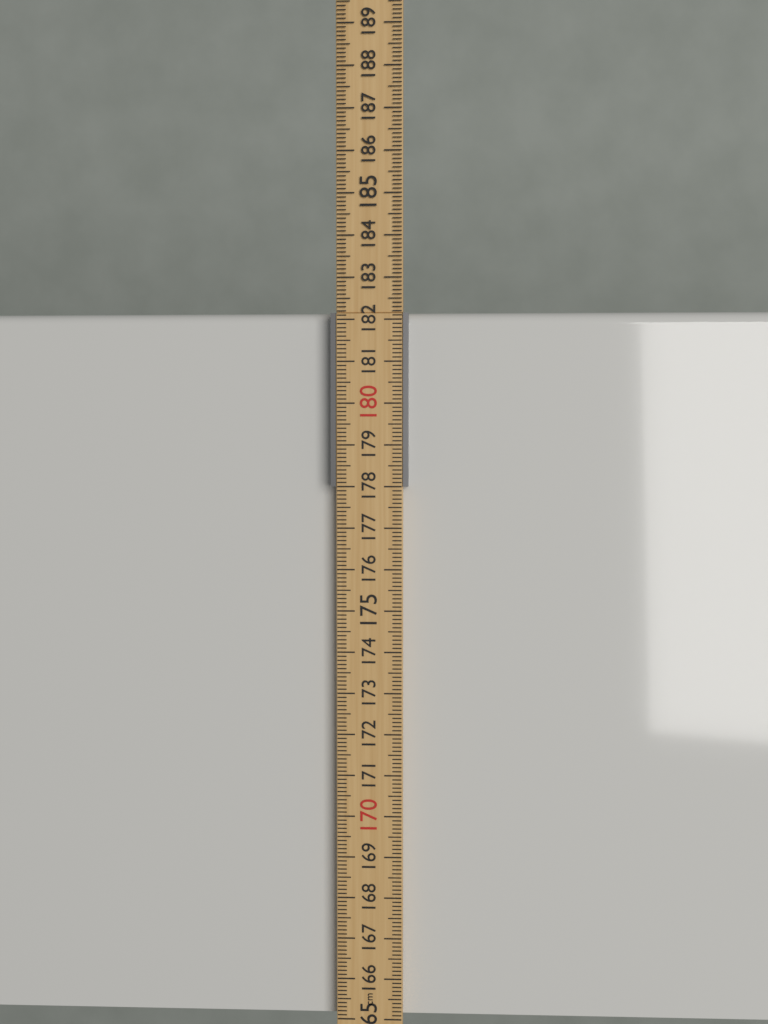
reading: 182.2 cm
